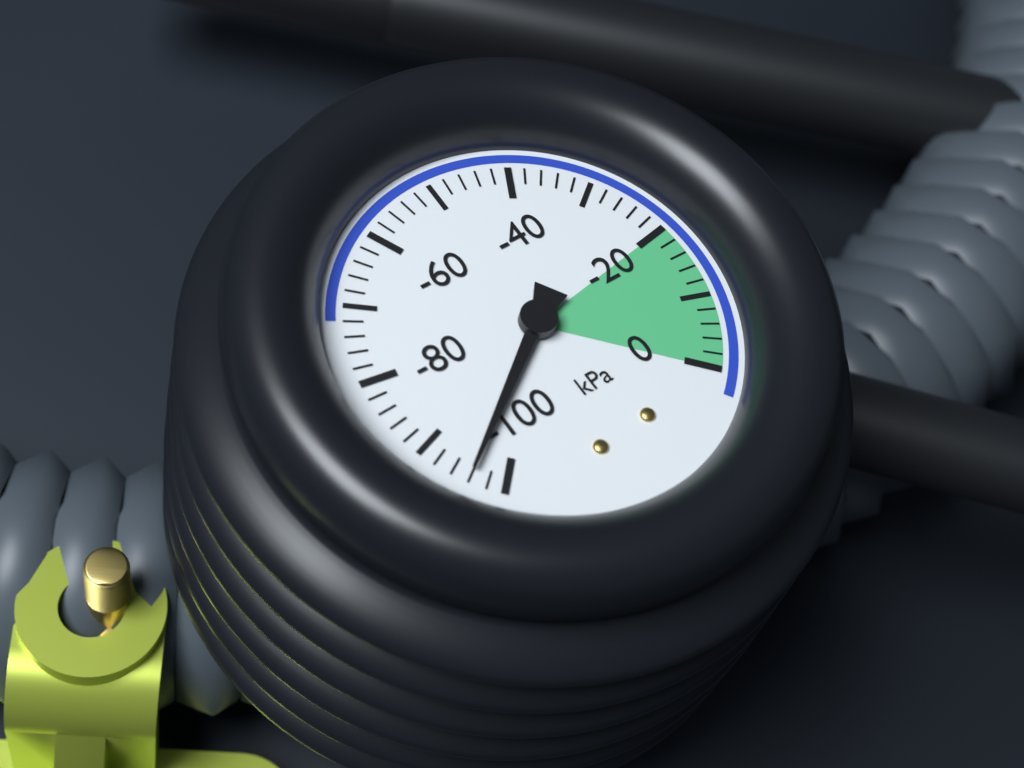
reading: -96 kPa
